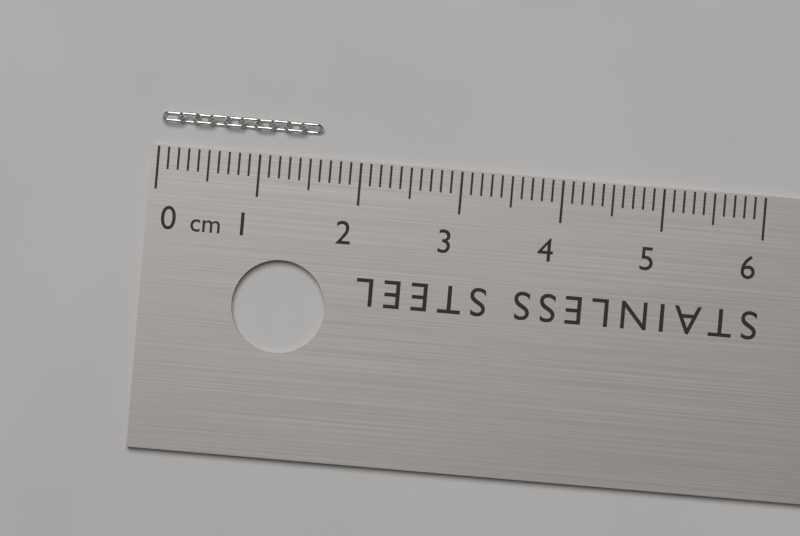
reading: 1.6 cm
